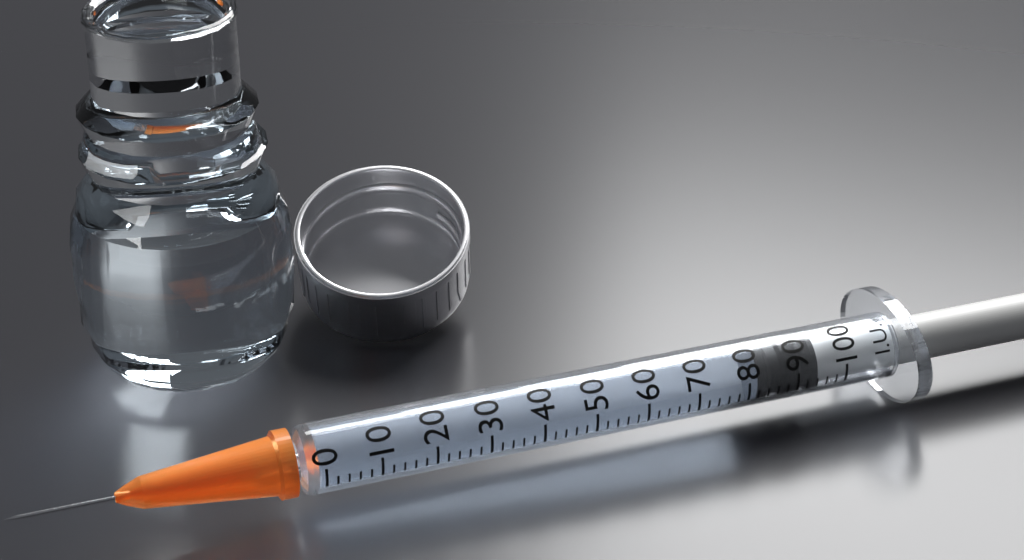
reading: 82 I.U.
